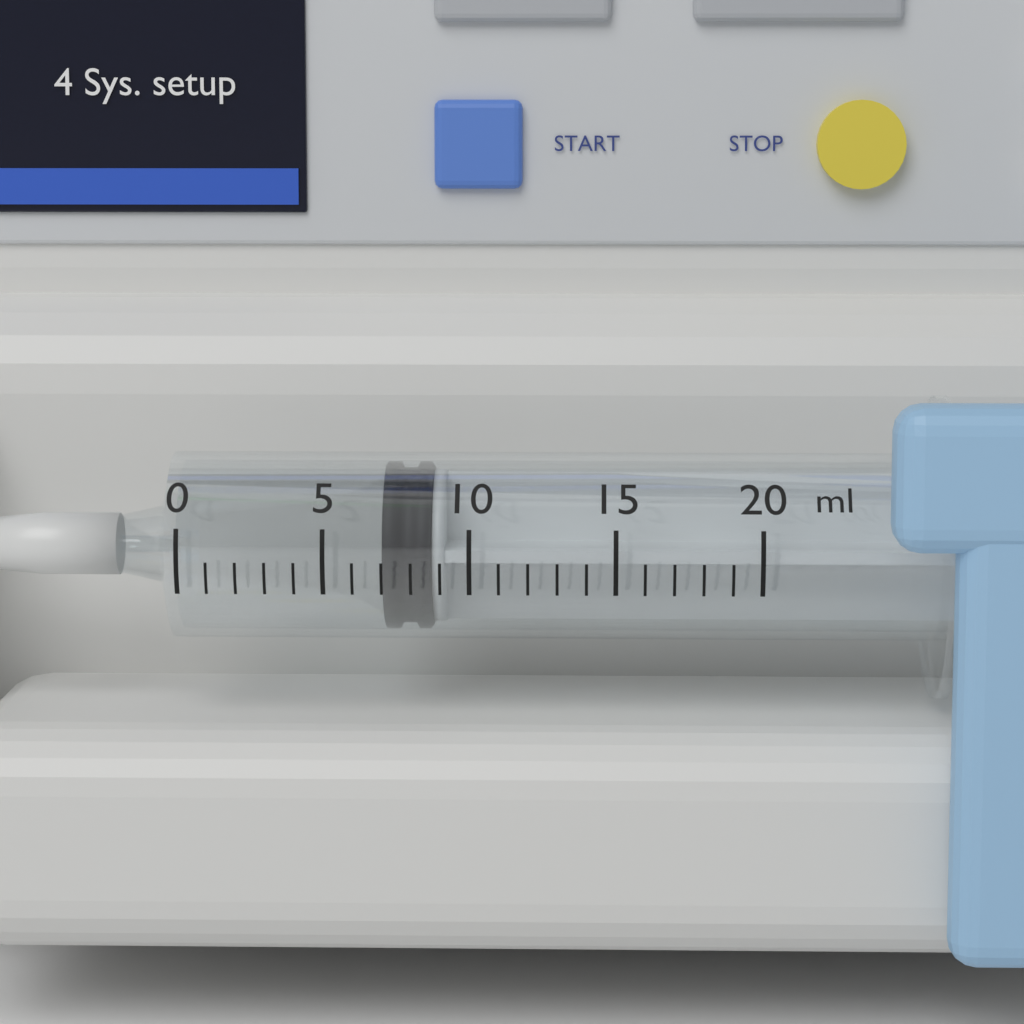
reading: 7 ml
